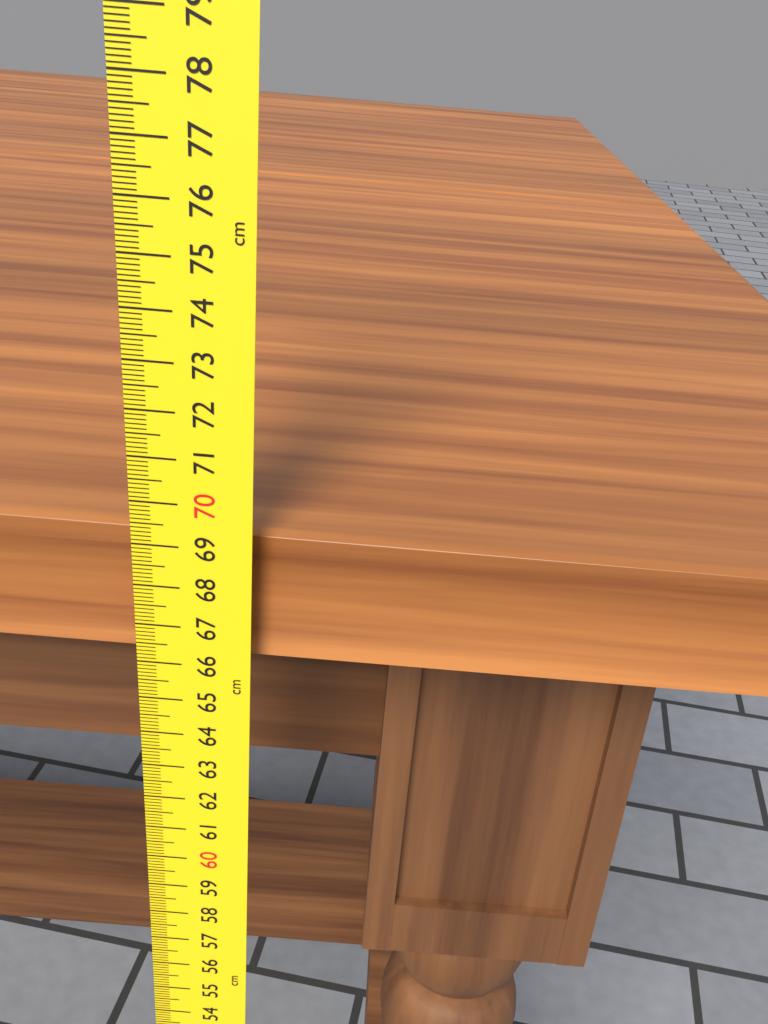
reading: 69.2 cm
